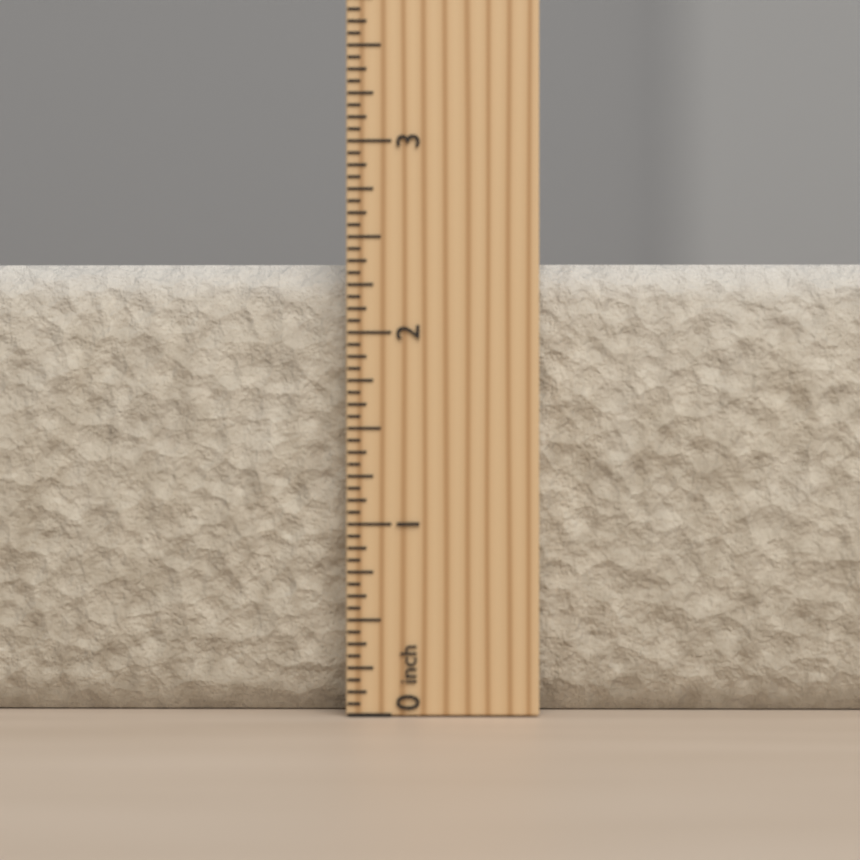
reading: 2.3750 inch
